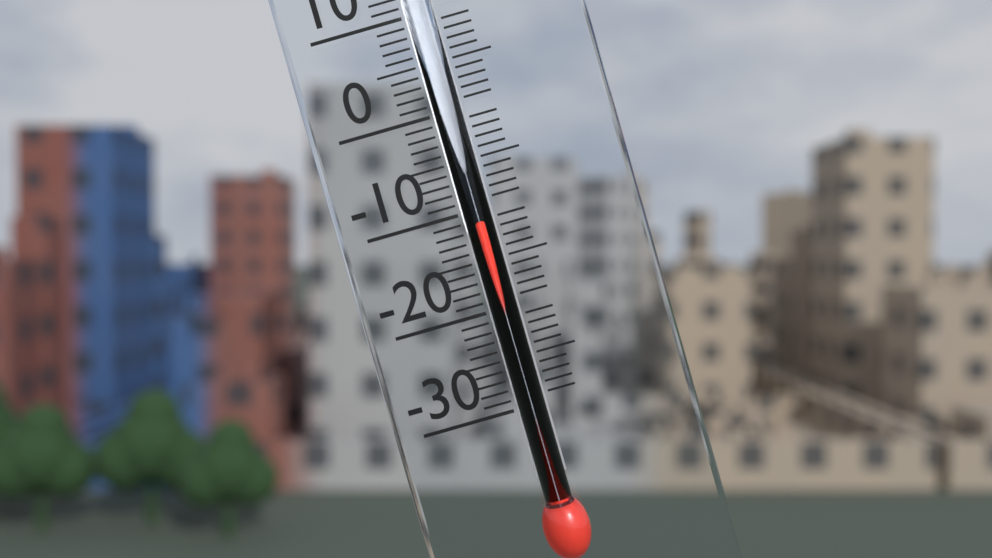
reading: -11 °C
